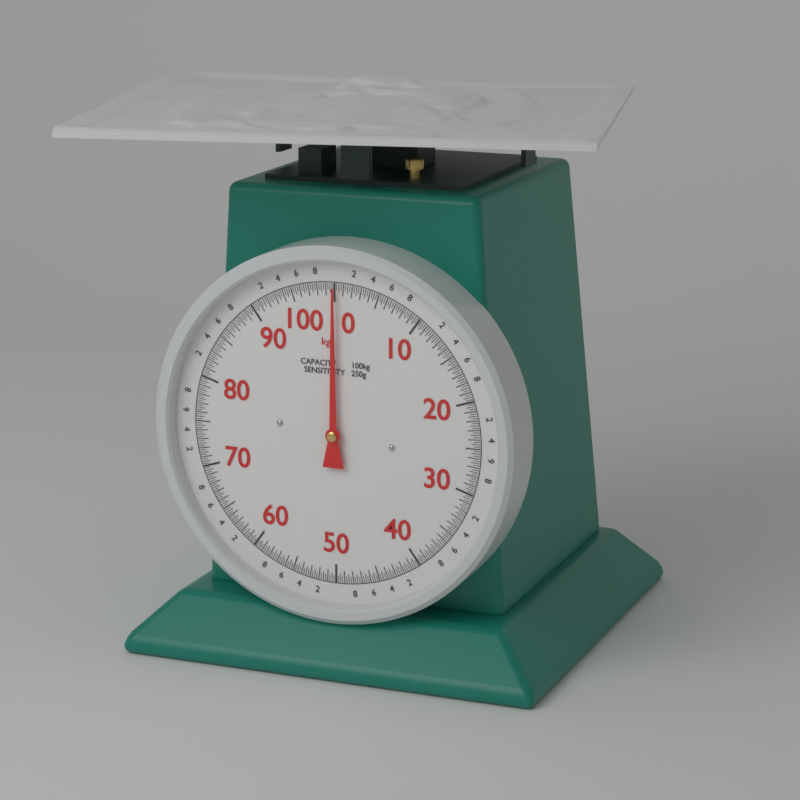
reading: 0.00 kg
